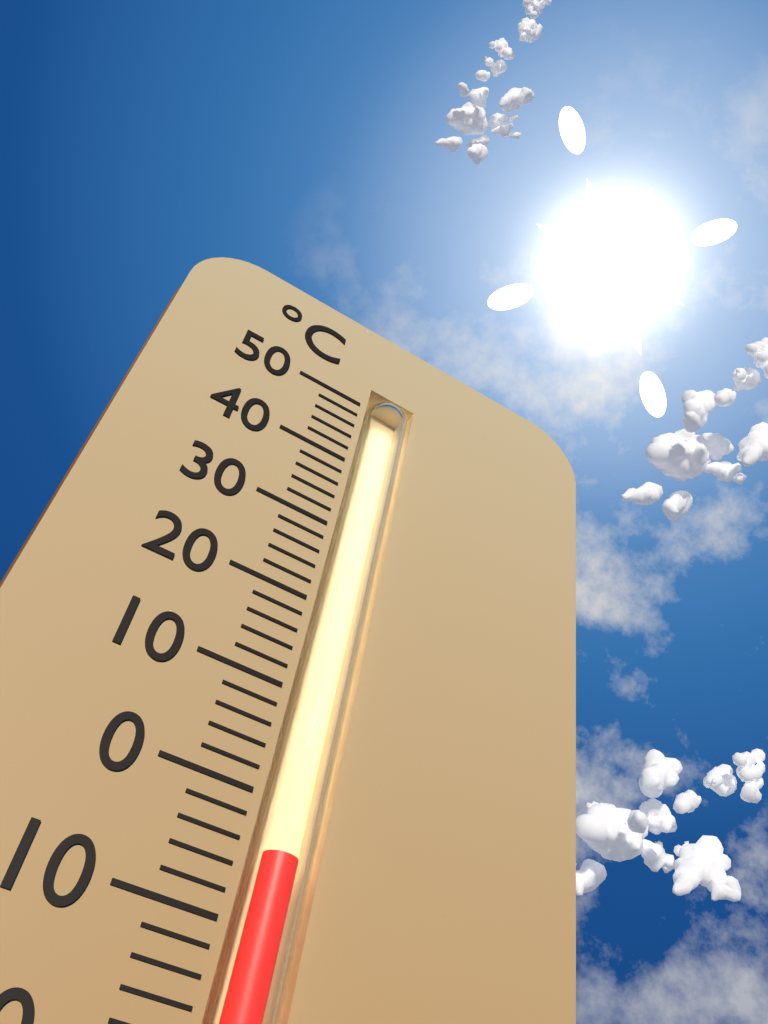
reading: -4 °C
